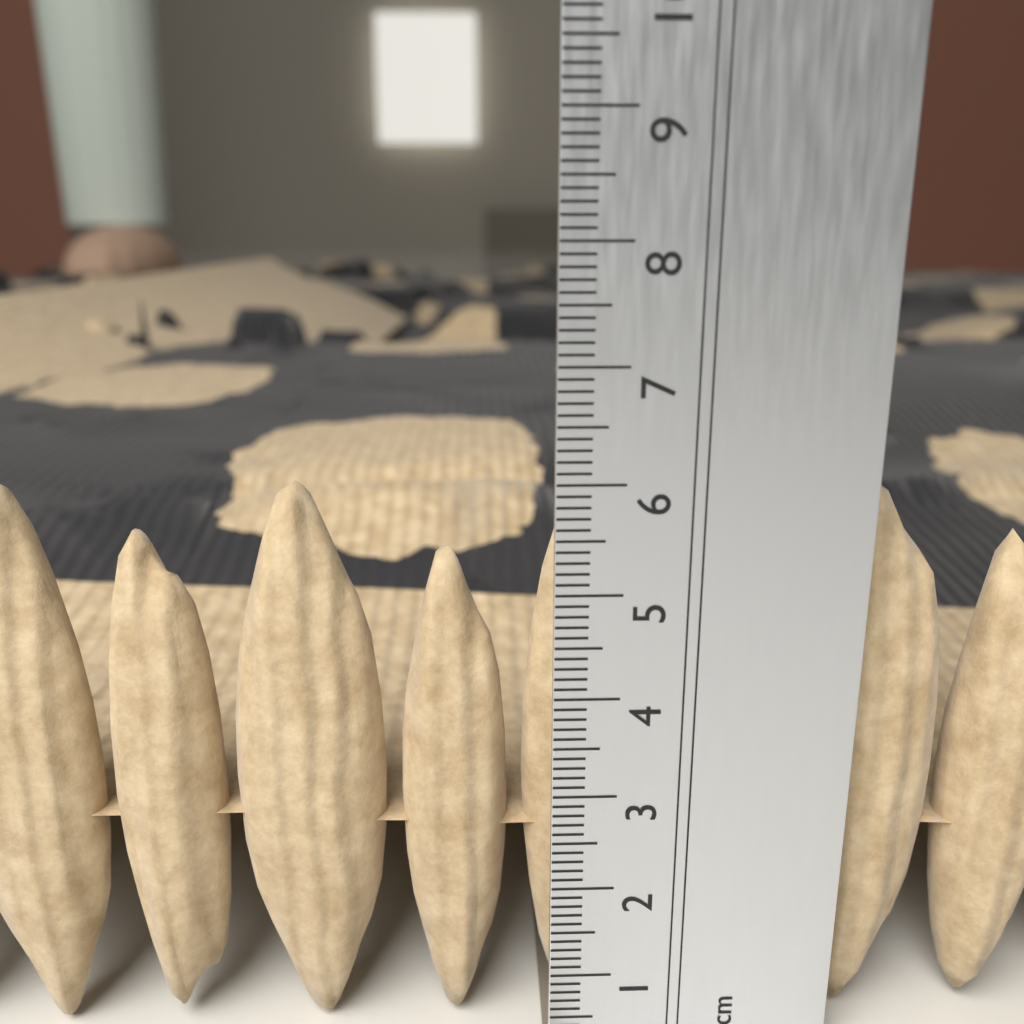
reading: 5.9 cm
